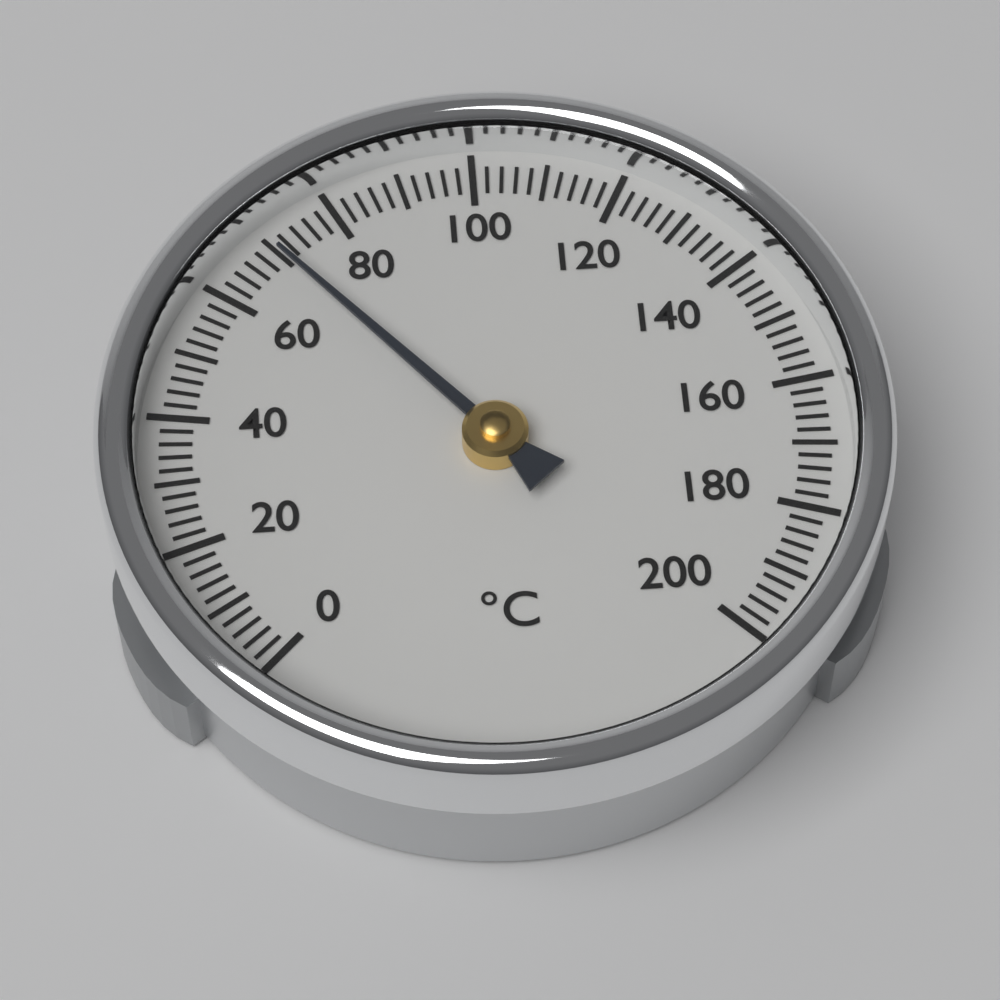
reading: 70 °C
